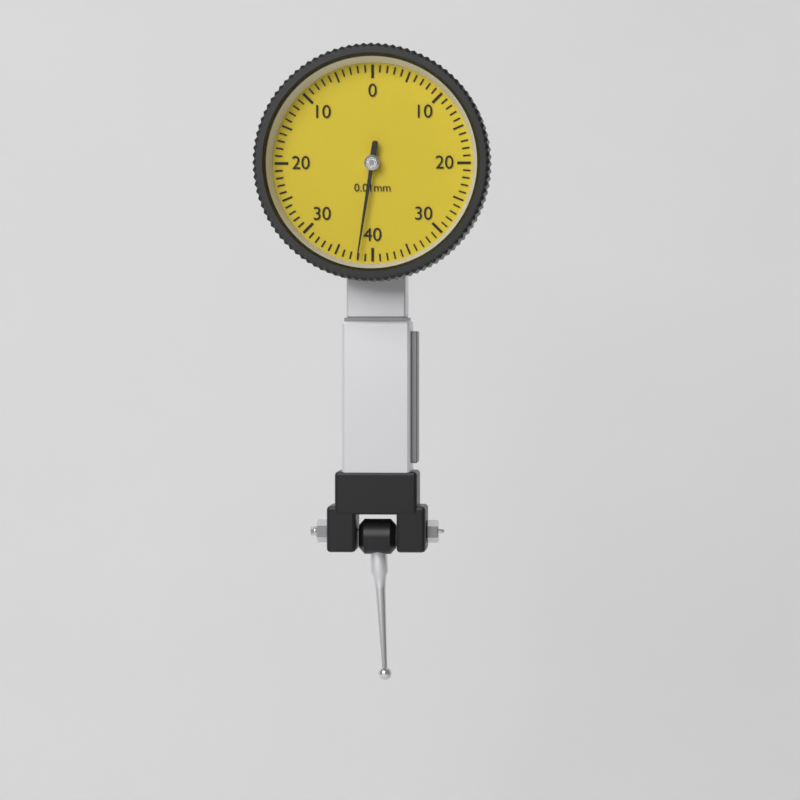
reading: 0.38 mm
